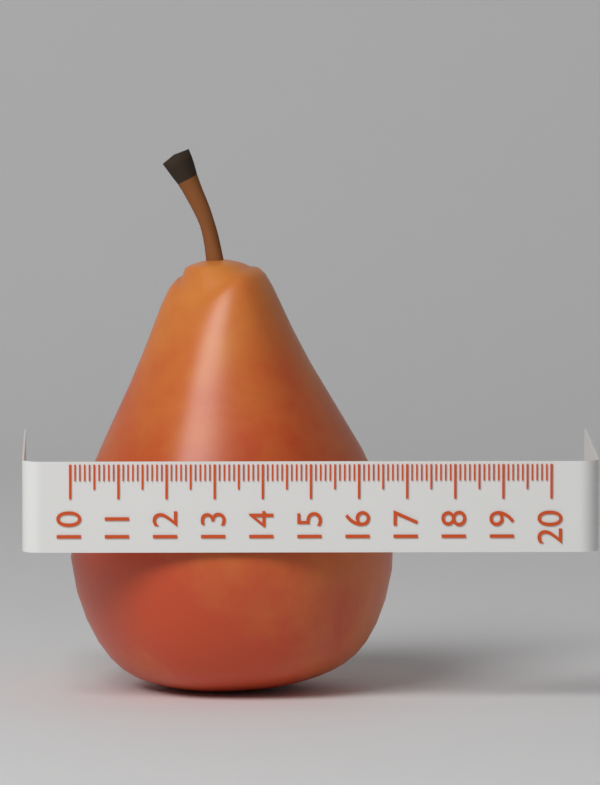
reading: 16.8 (no unit)
